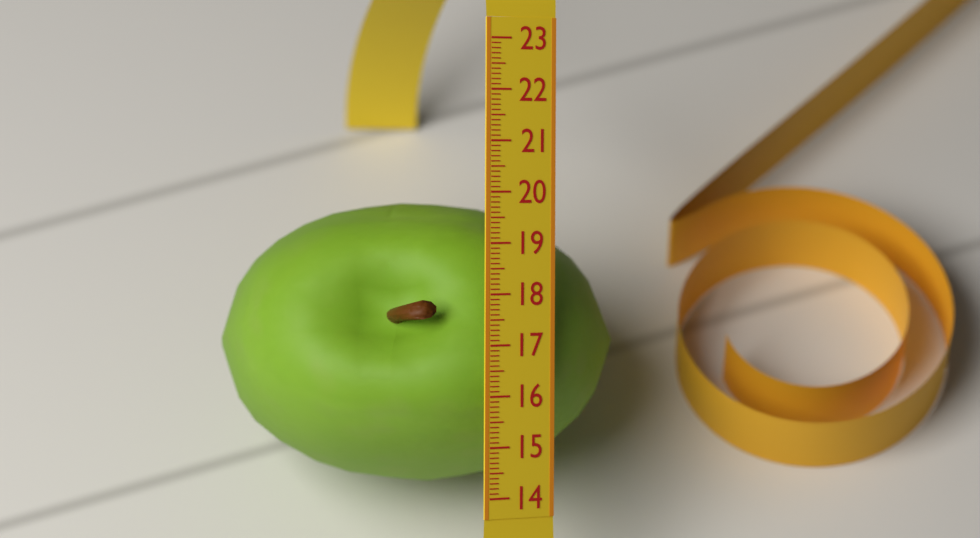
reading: 19.7 (no unit)
